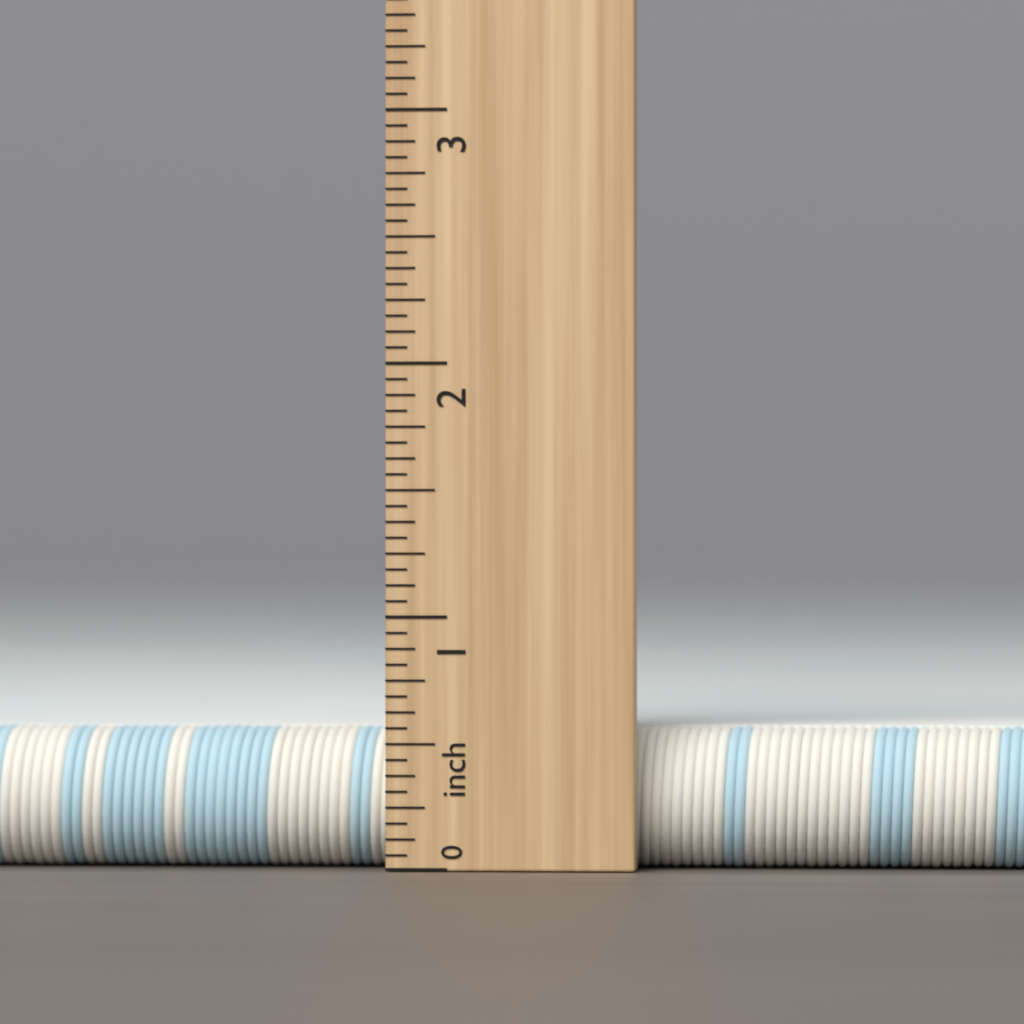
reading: 0.5625 inch
